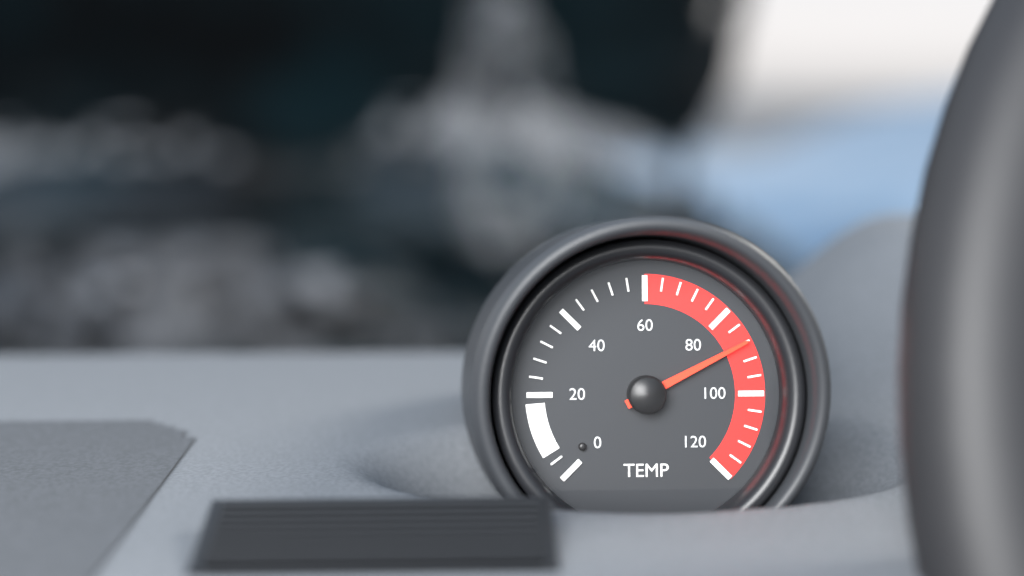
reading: 88 (no unit)
